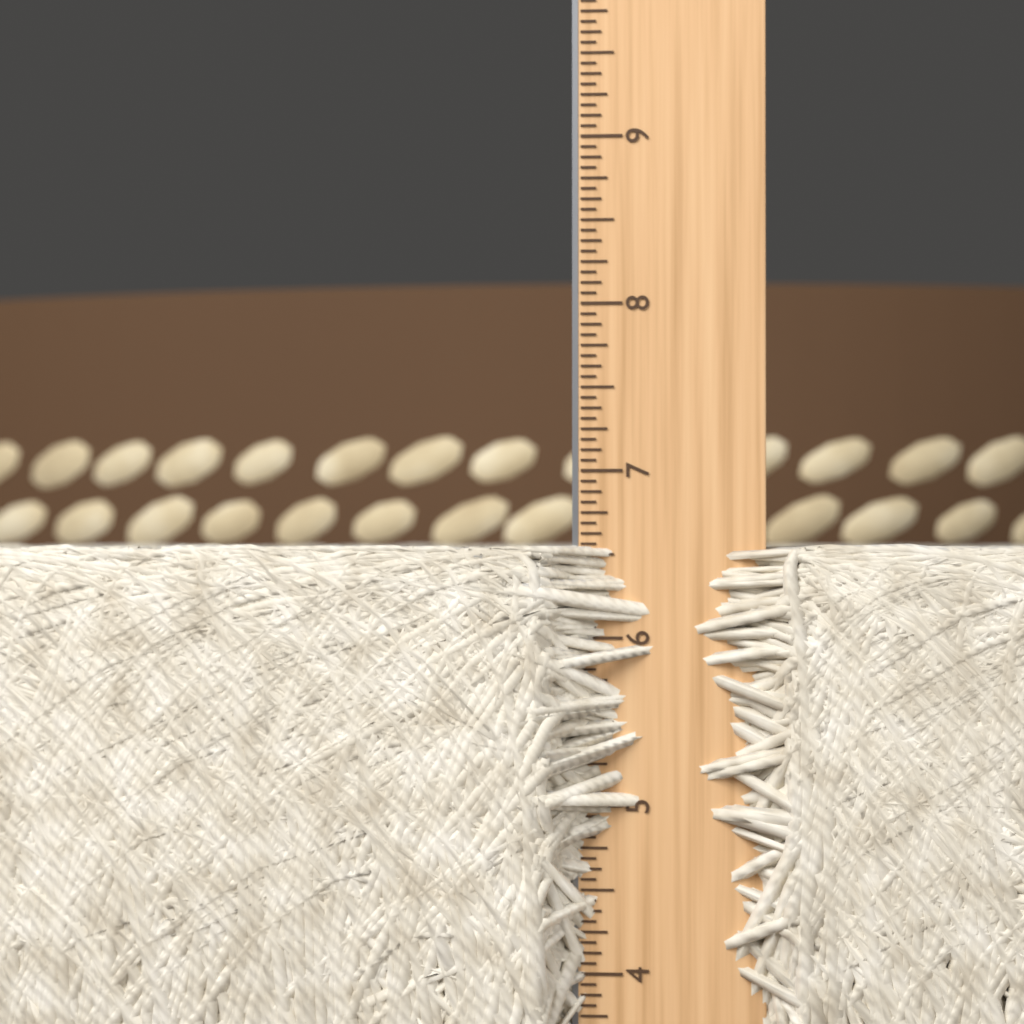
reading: 6.5625 in
